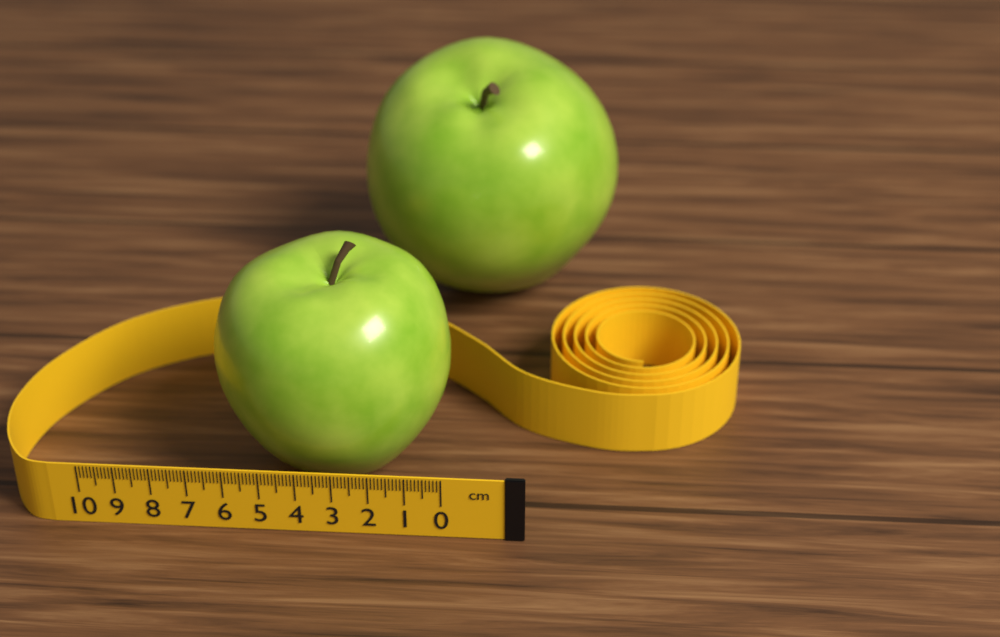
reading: 6.7 cm
